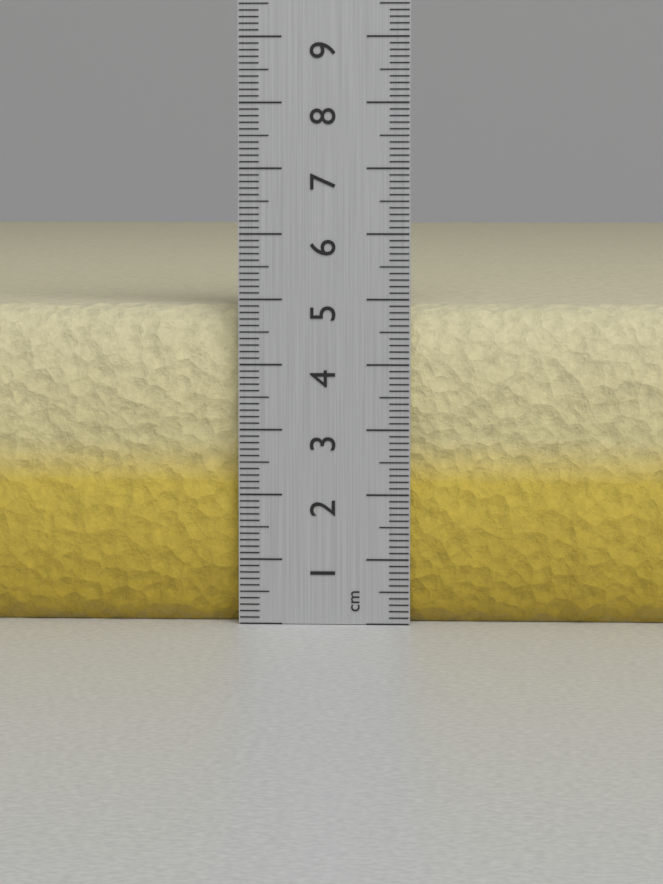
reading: 4.9 cm
